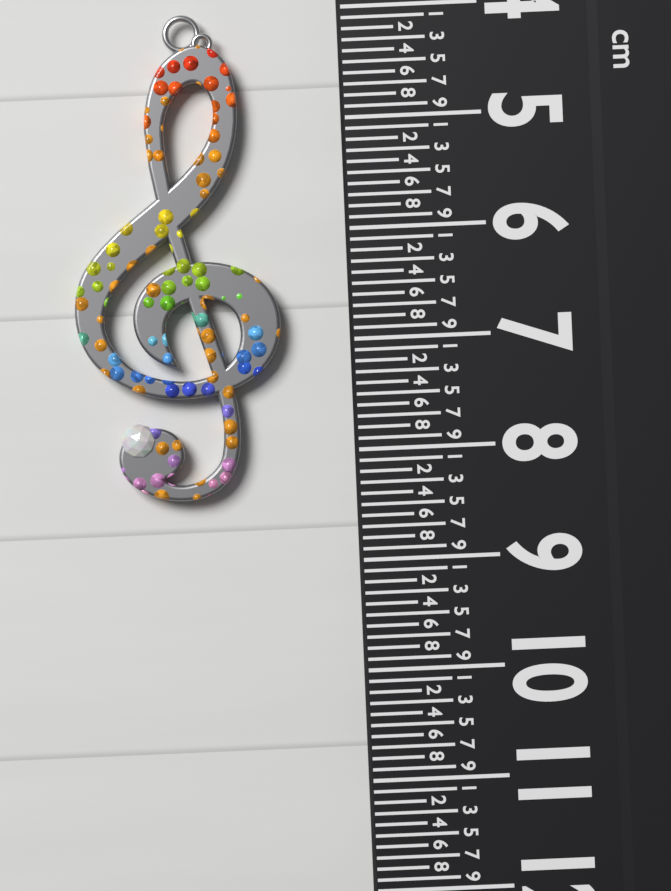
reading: 8.4 cm
